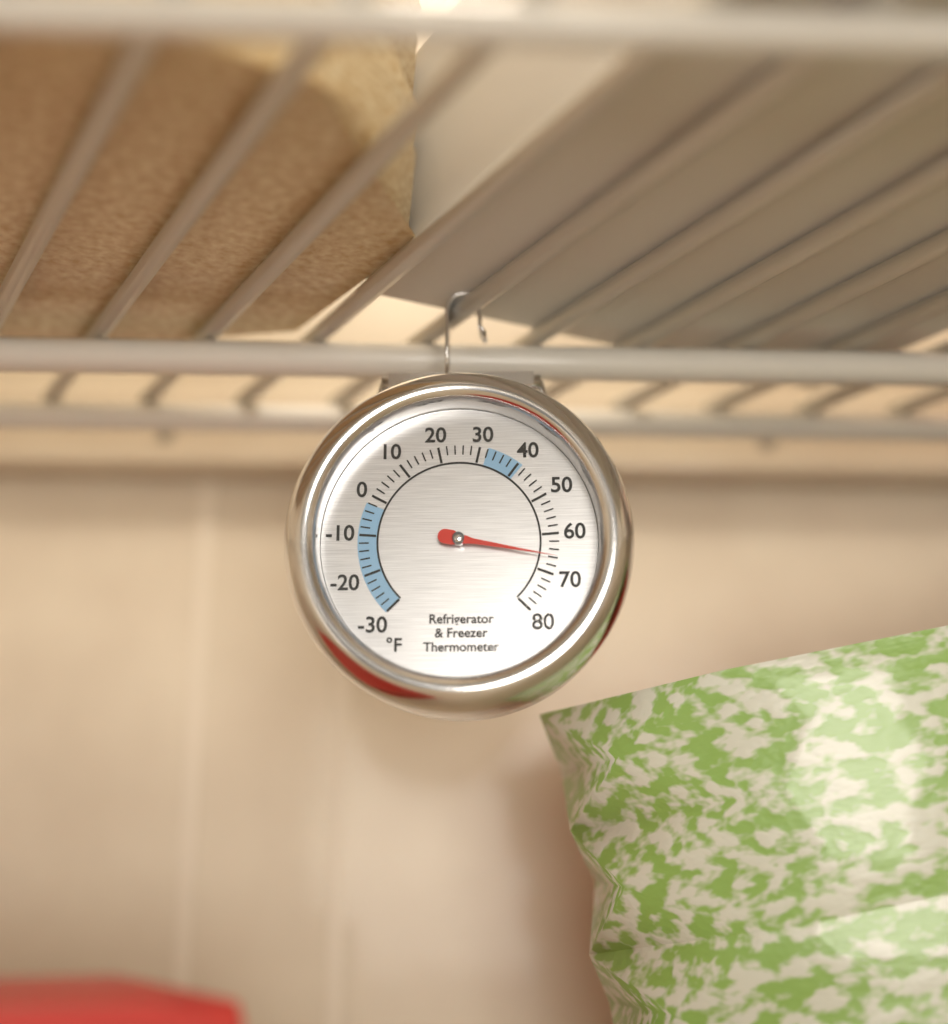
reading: 66 °F
